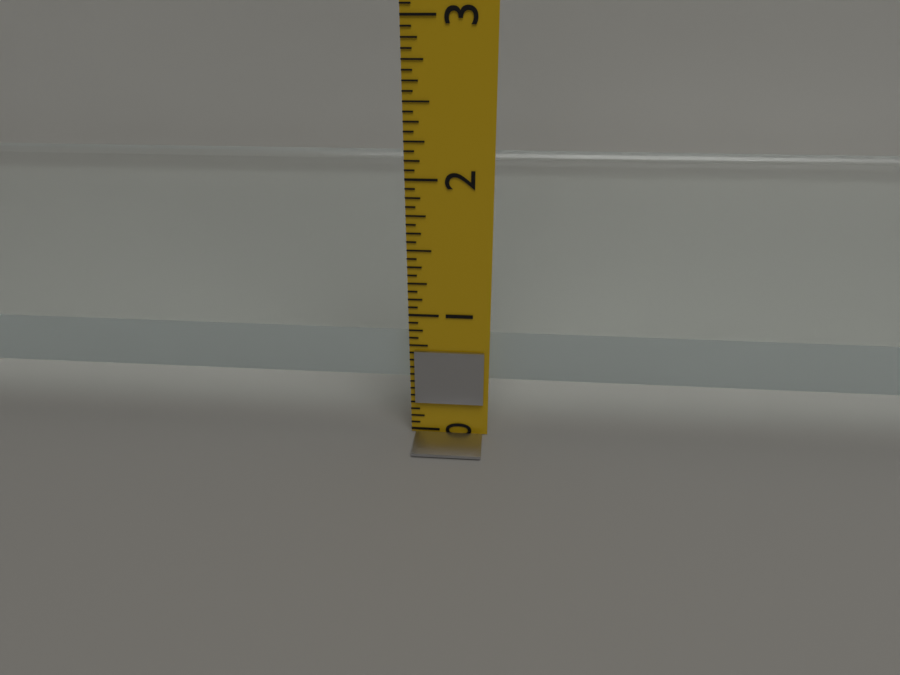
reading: 0.8125 in
